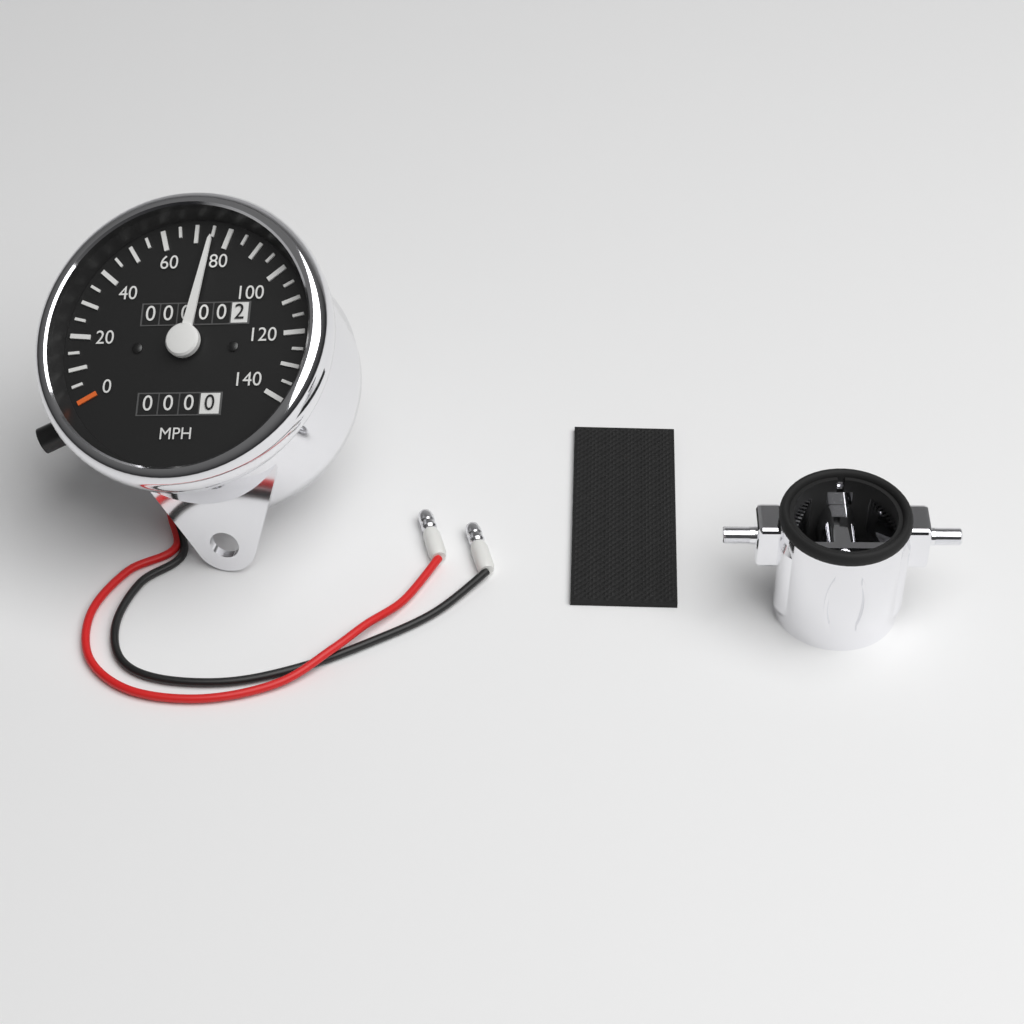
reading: 75 MPH
